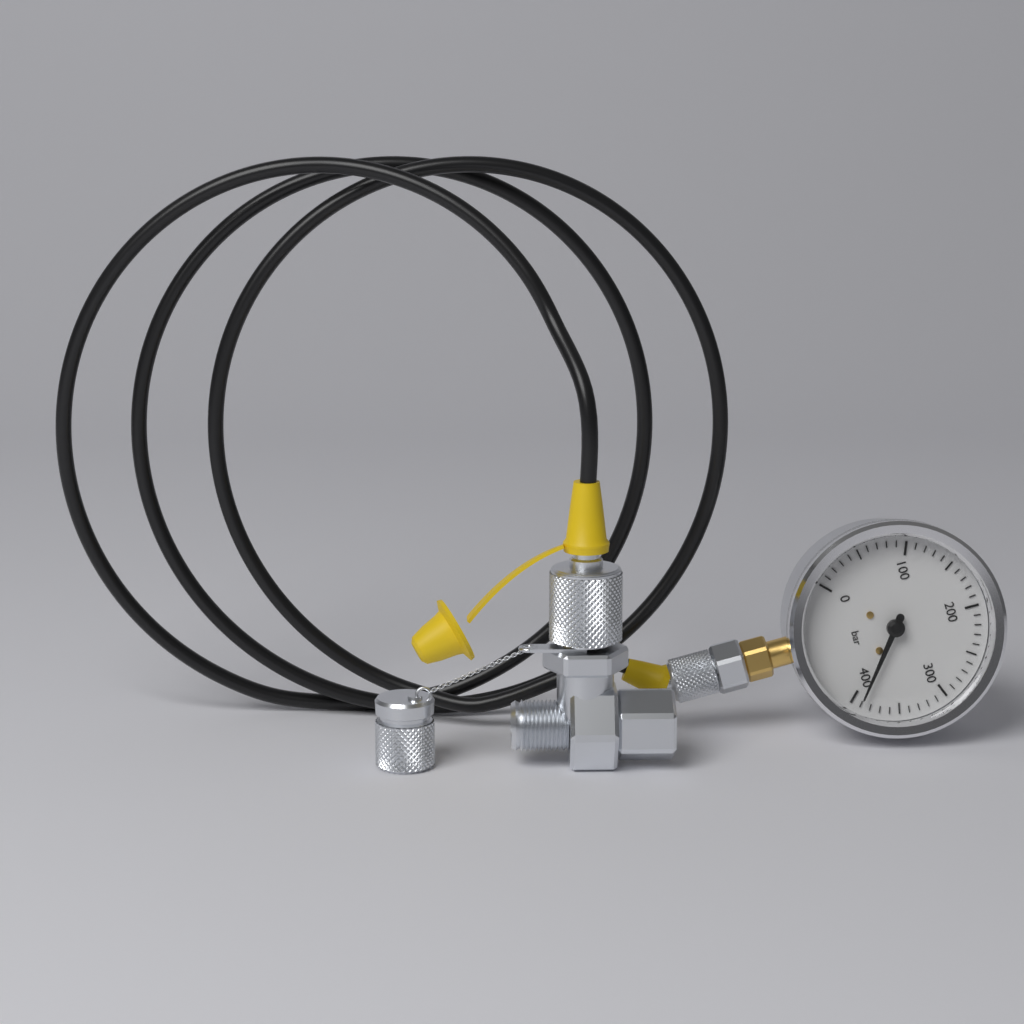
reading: 390 bar
